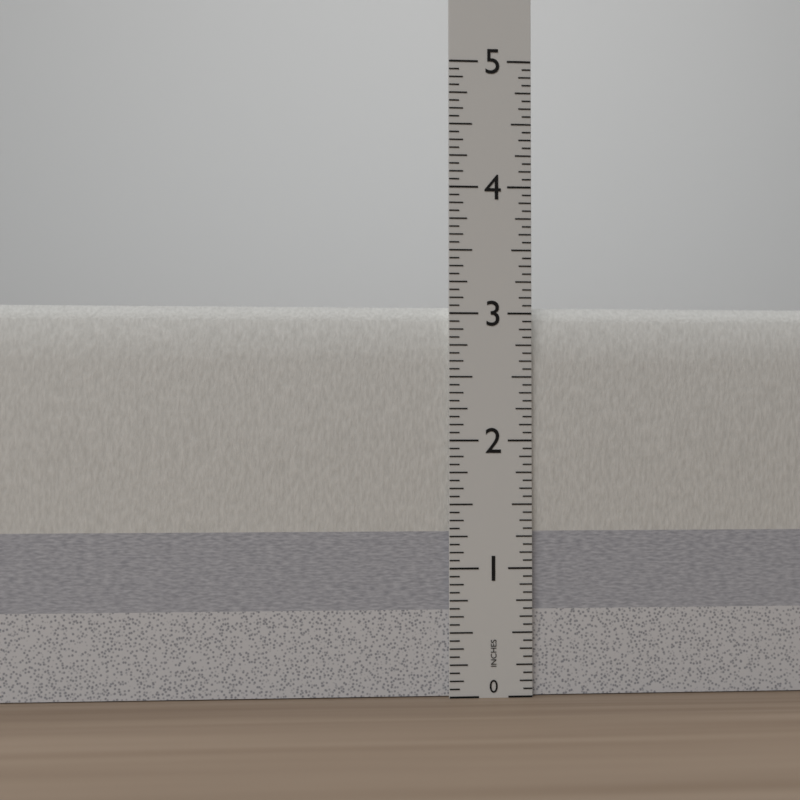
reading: 3.0625 in
